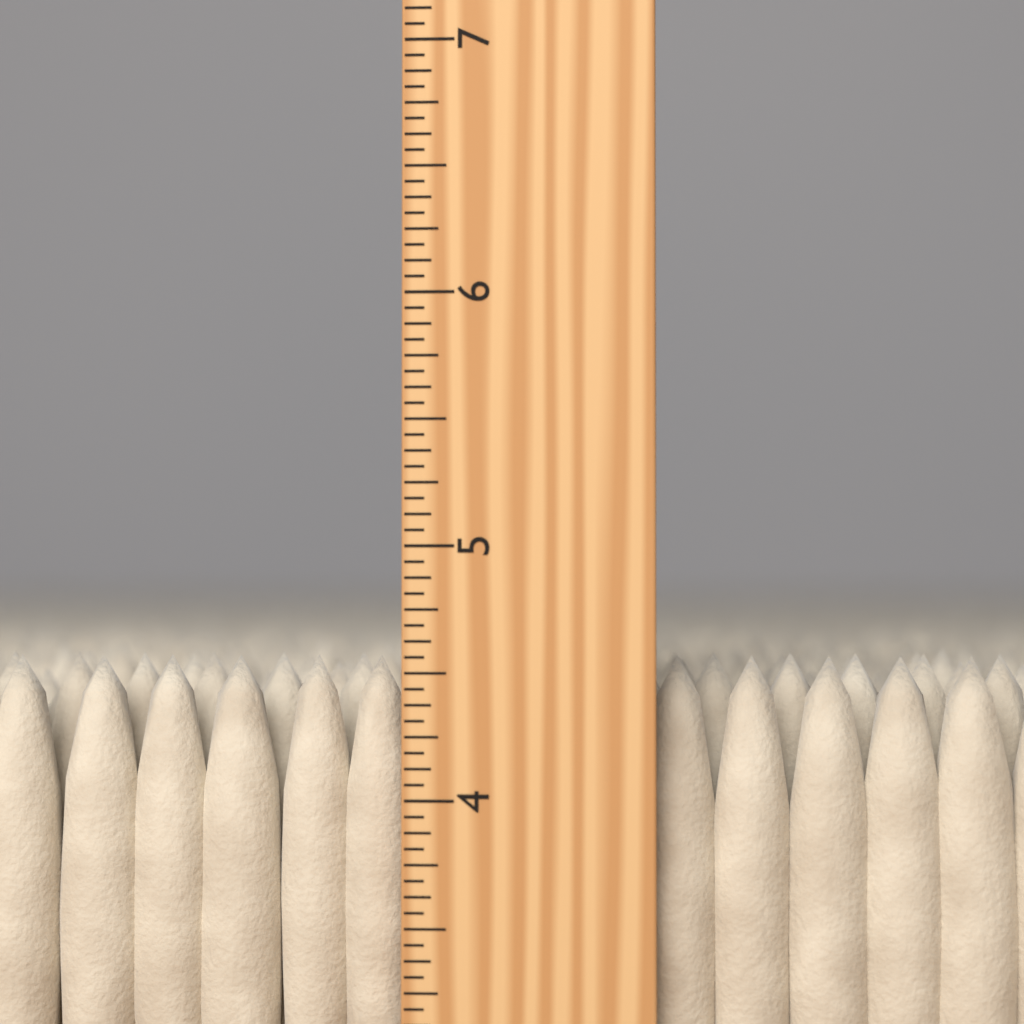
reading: 4.5625 inch
